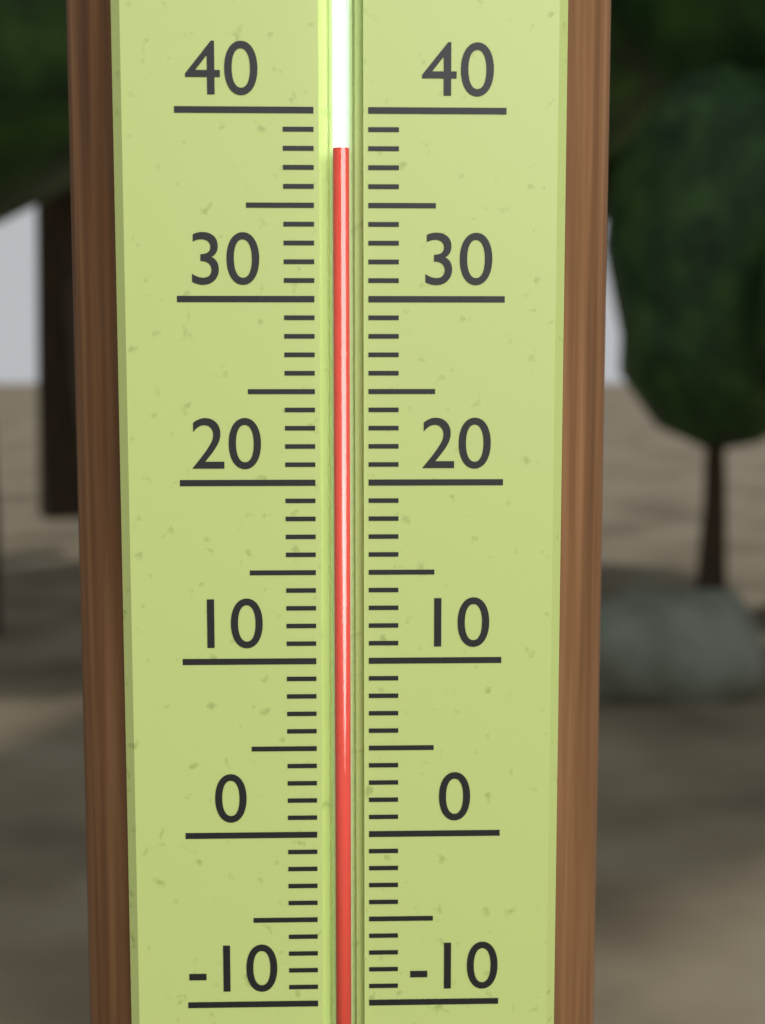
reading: 38 (no unit)
